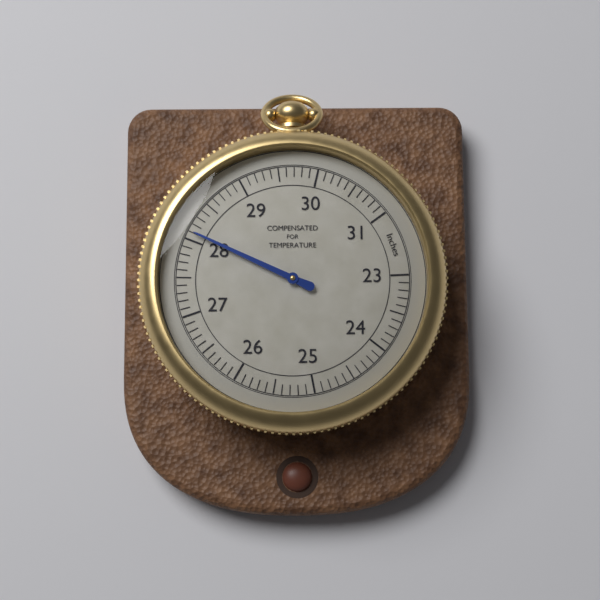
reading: 28.1 inches
